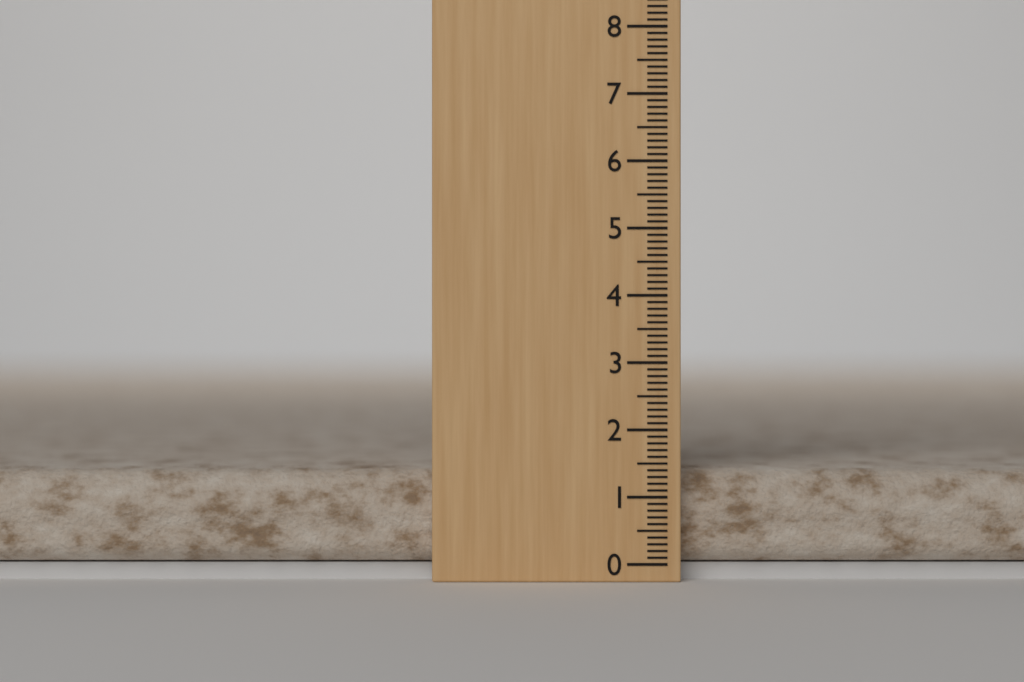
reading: 1.4 (no unit)
